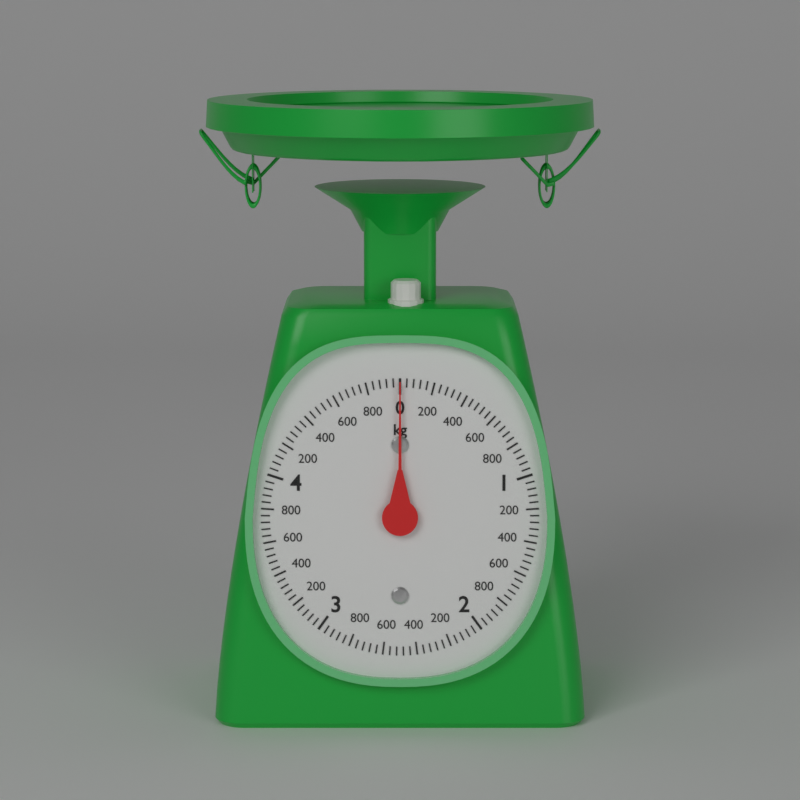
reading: 0.00 kg
